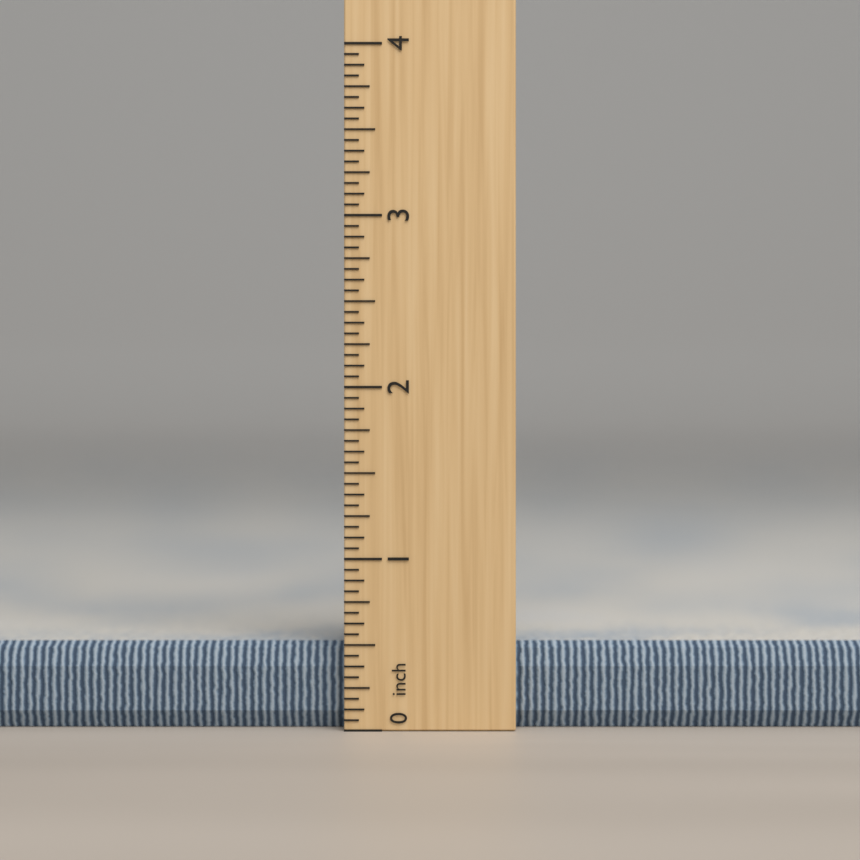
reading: 0.5000 inch
